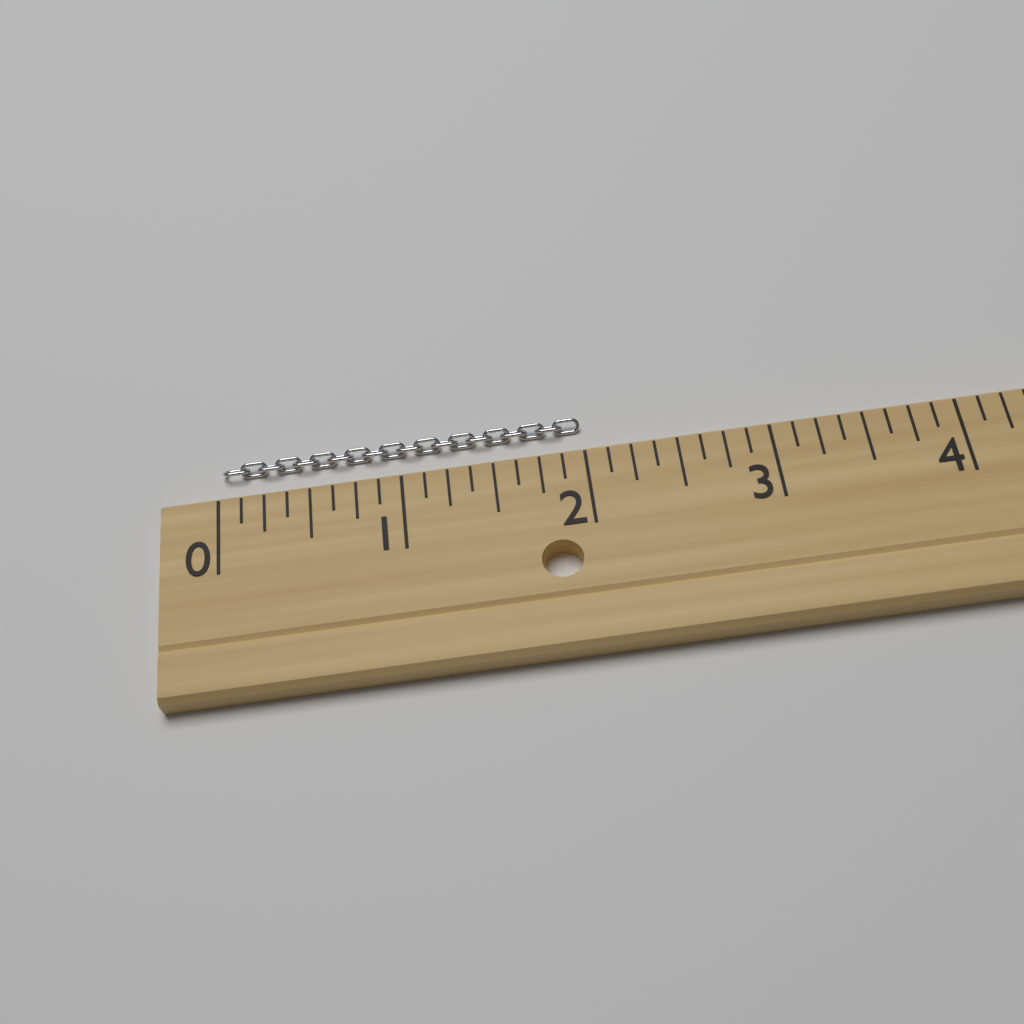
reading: 2.000 (no unit)
